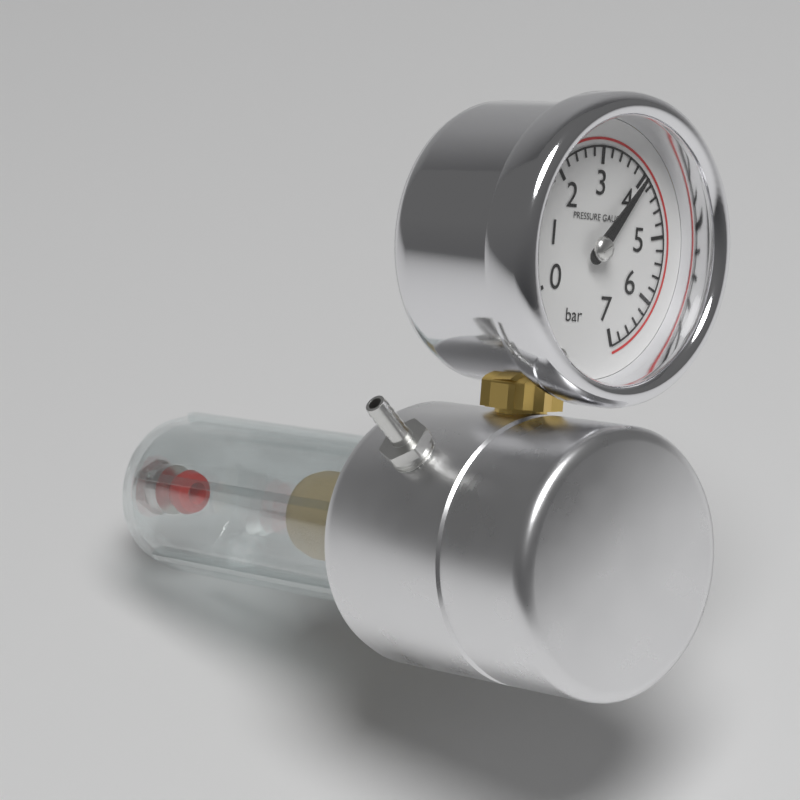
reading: 4.0 bar
